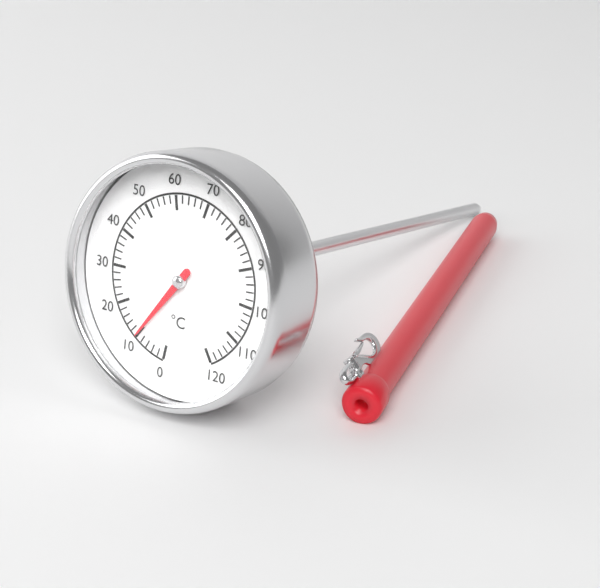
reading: 10 °C
